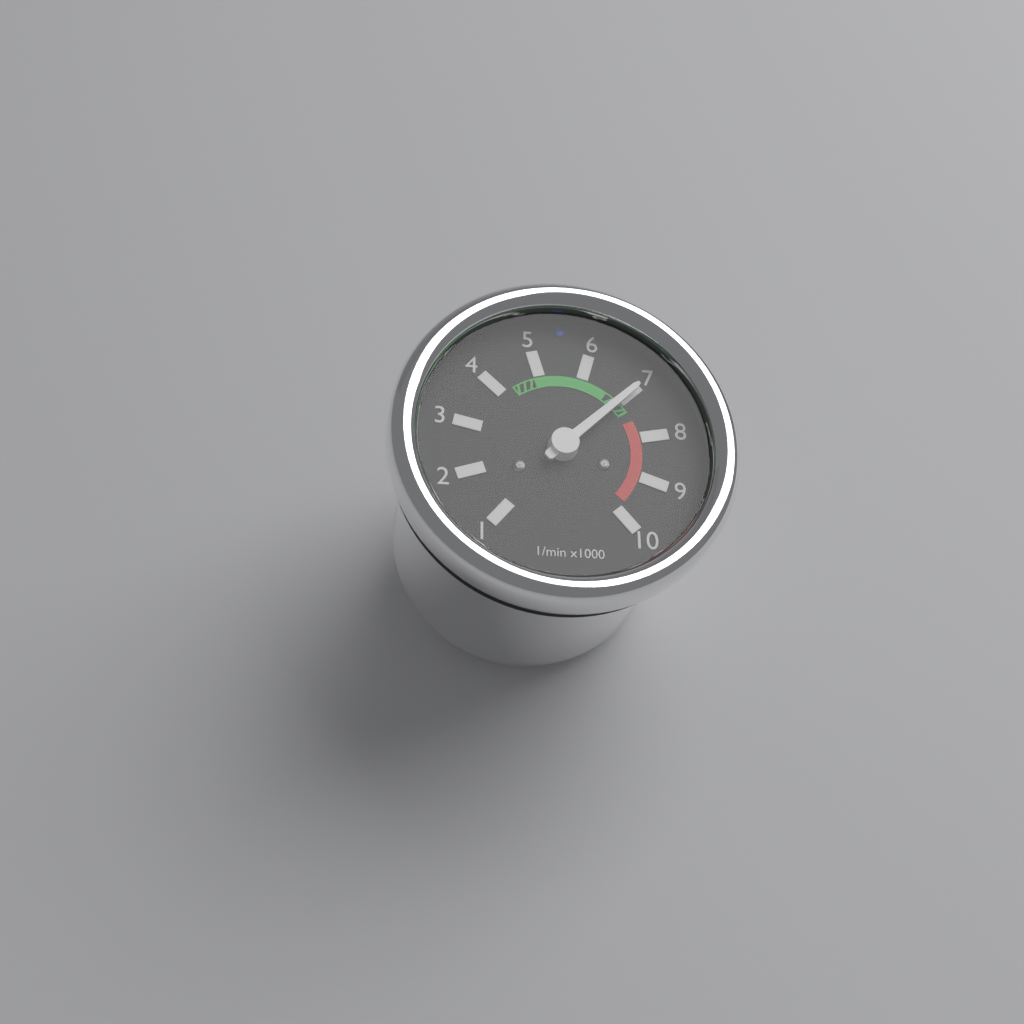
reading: 7000 1/min
